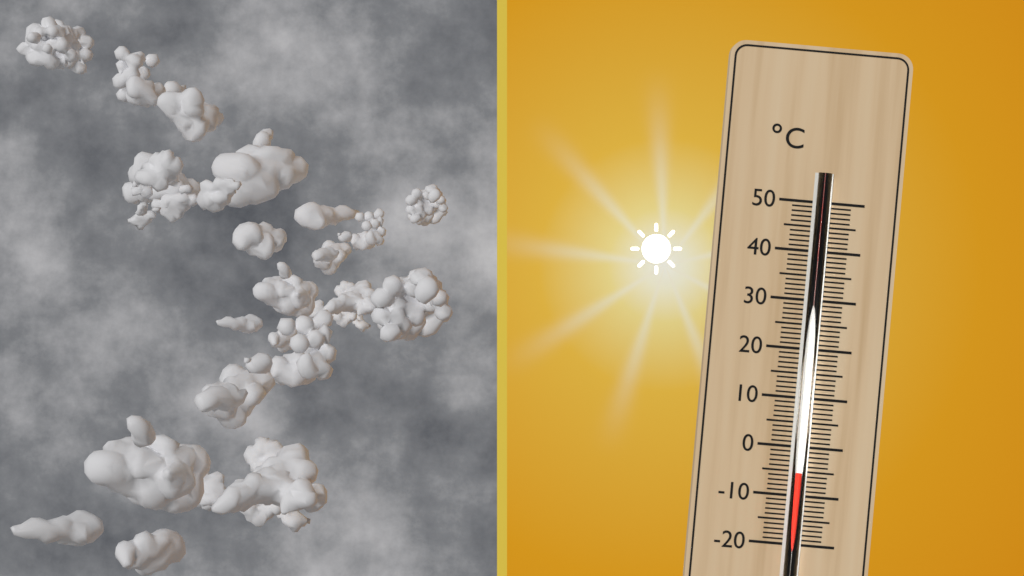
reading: -5 °C
